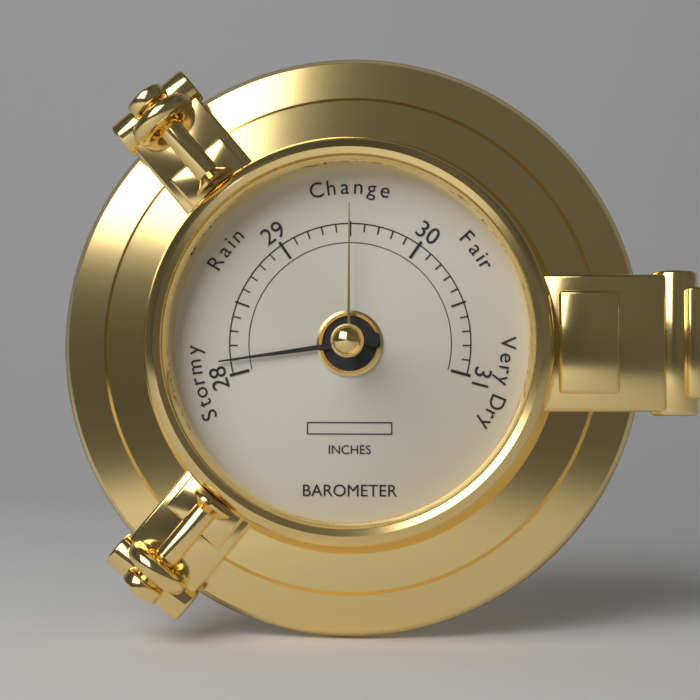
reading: 28.1 inches
